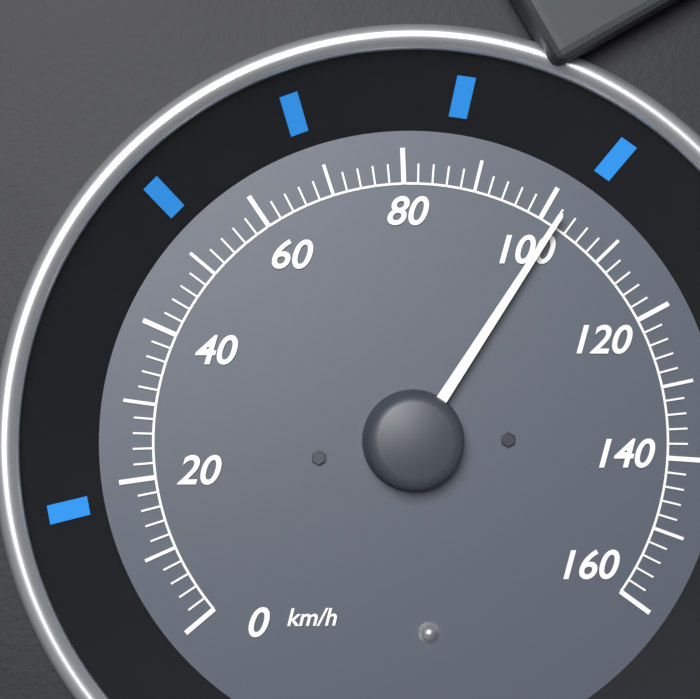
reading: 102 km/h
